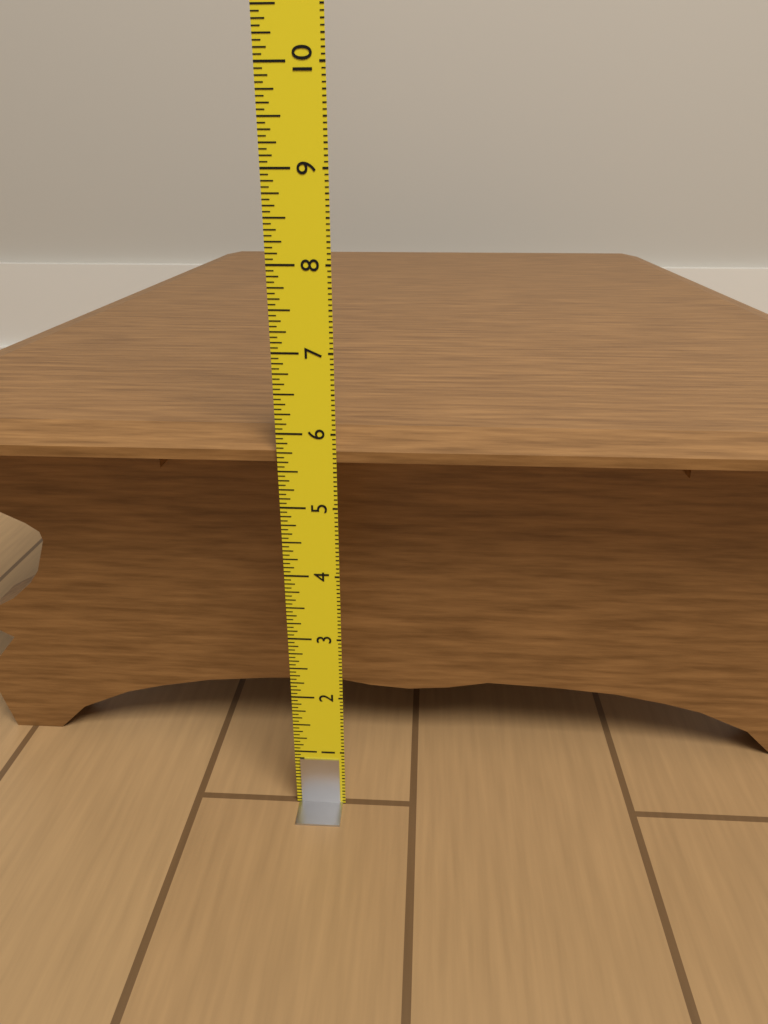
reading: 5.9375 in
